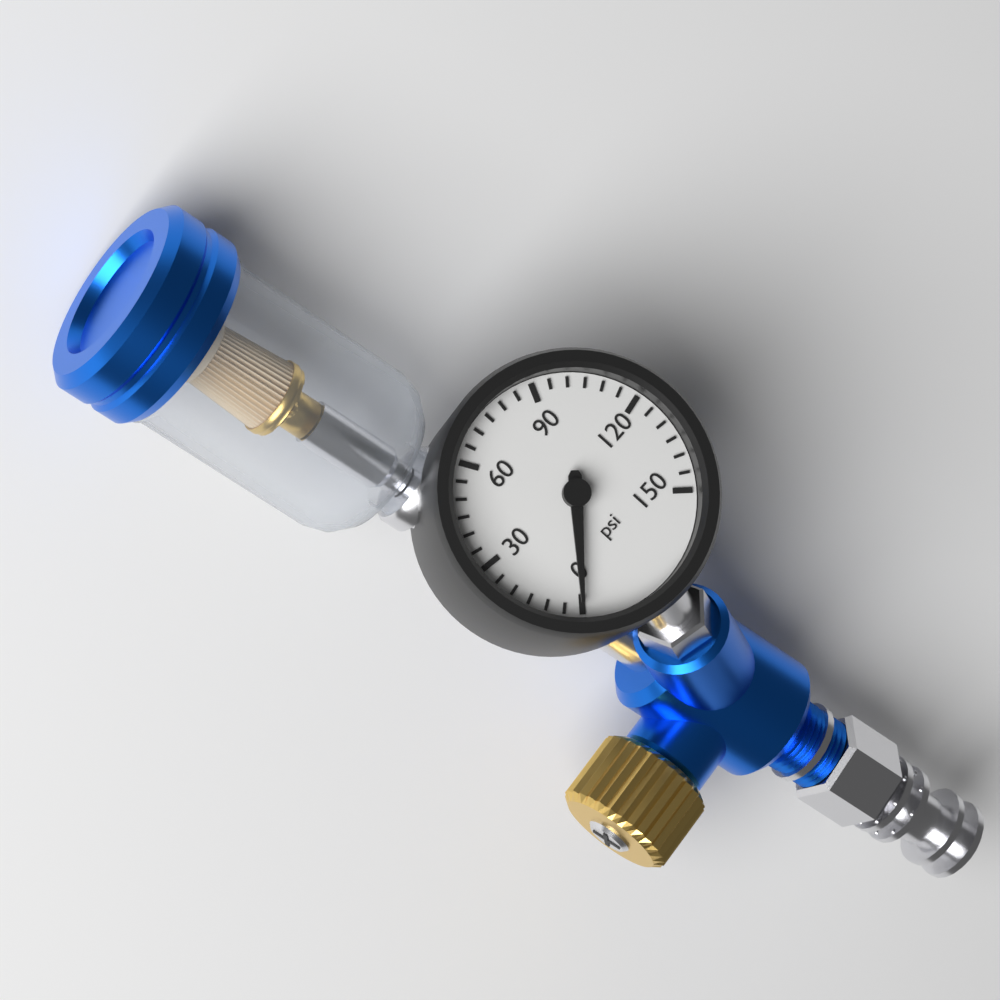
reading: 0 psi
